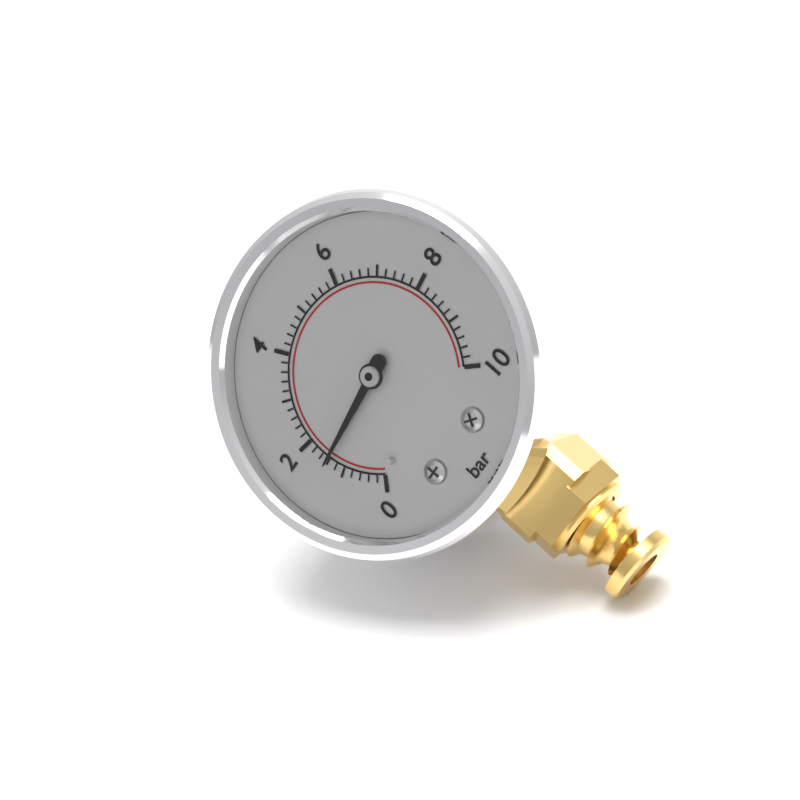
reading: 1.4 bar
